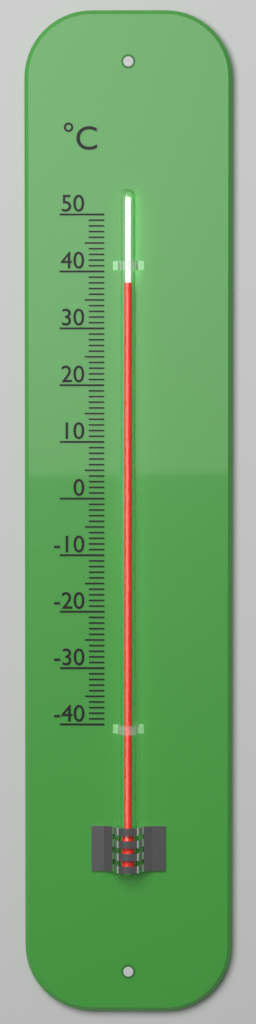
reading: 38 °C
